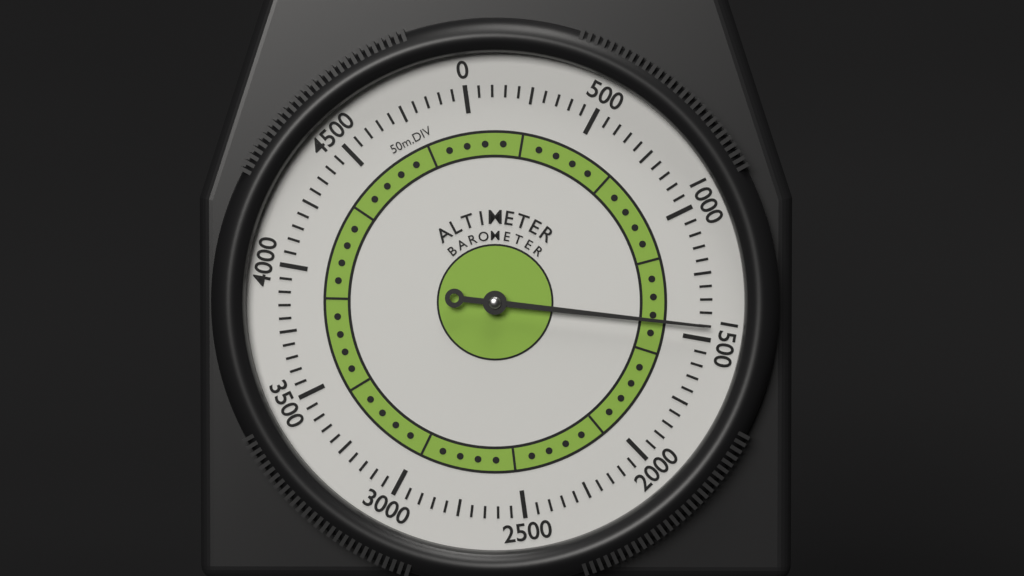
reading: 1450 m
